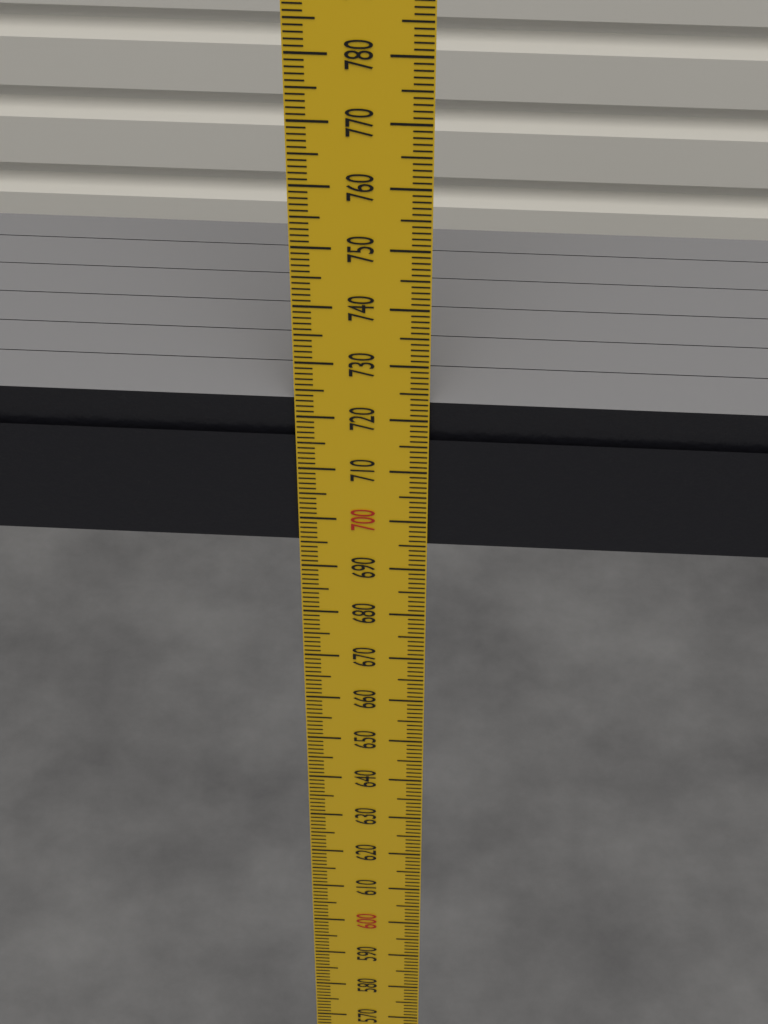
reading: 723 mm
